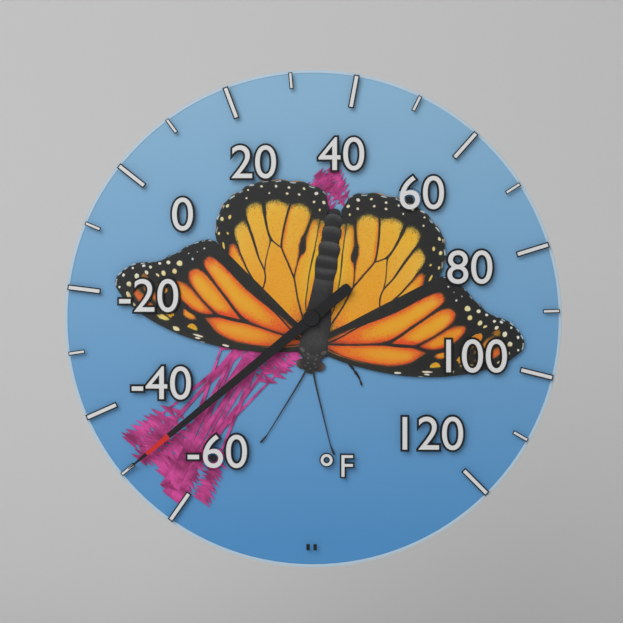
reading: -50 °F
